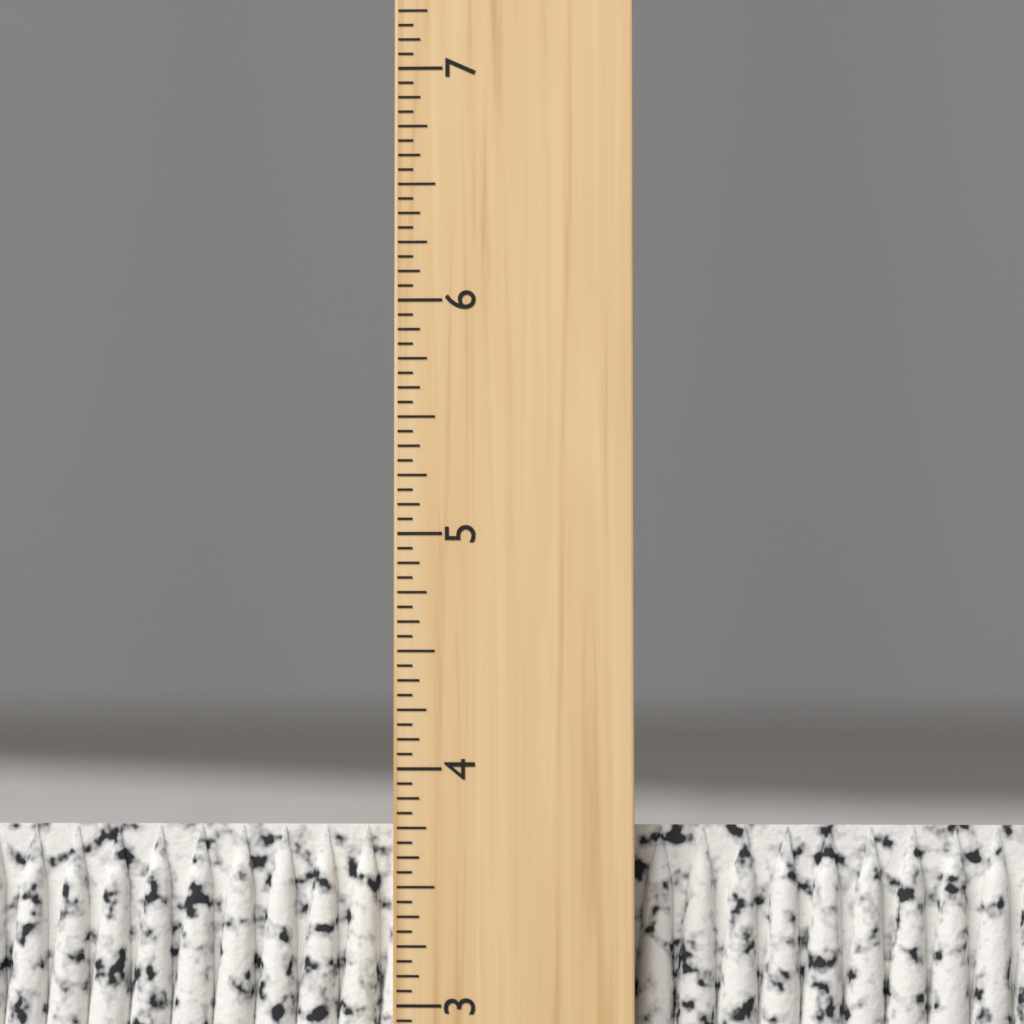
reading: 3.7500 inch
